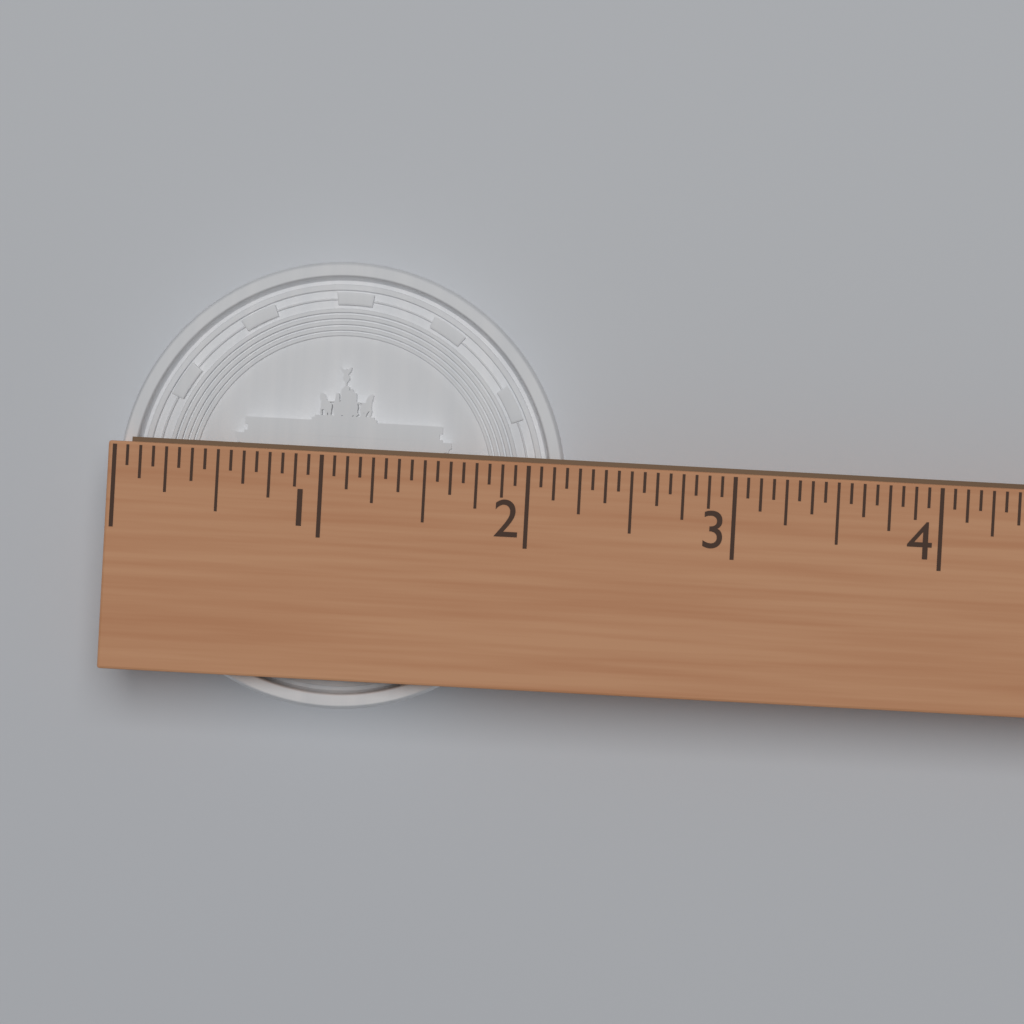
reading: 2.1875 (no unit)
